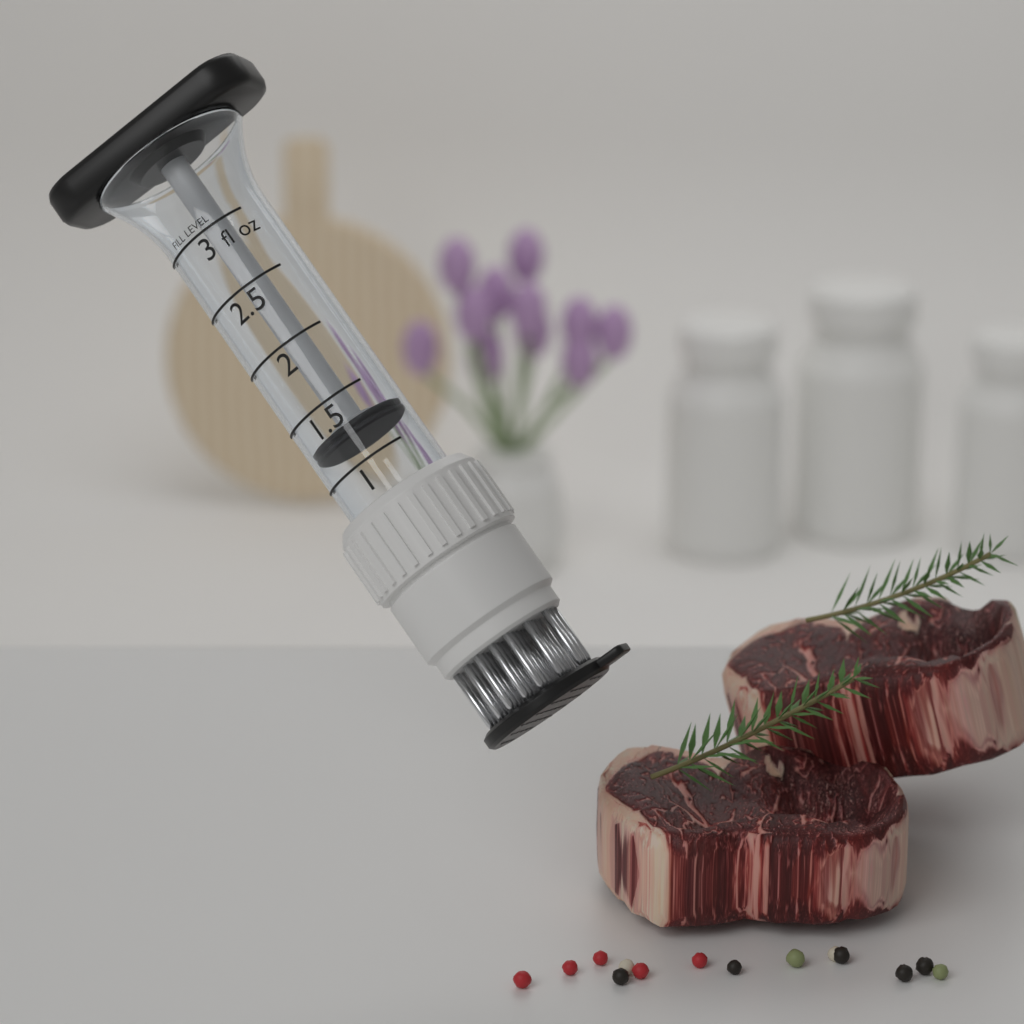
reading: 1.2 fl oz
